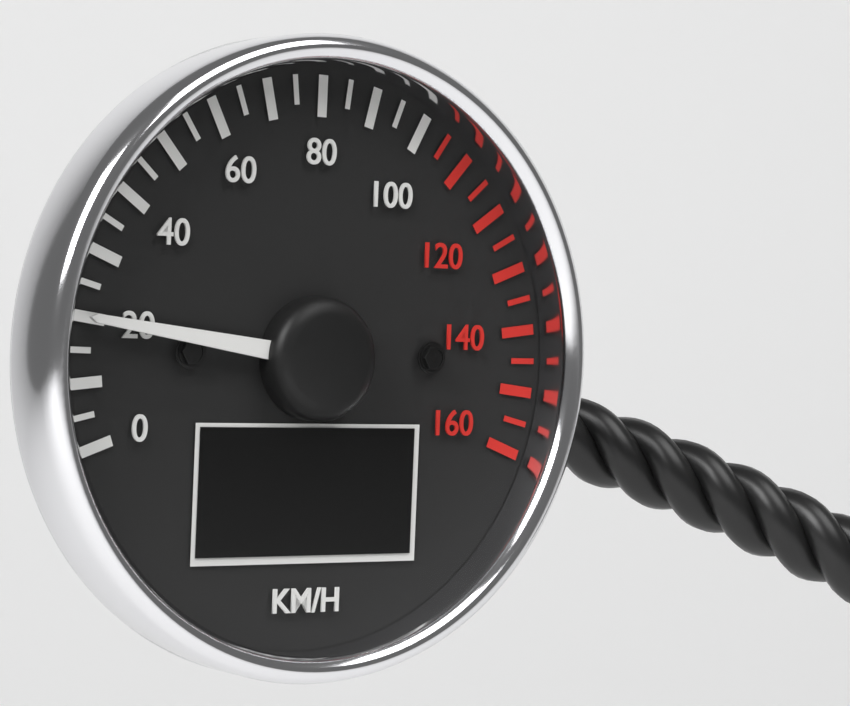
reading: 20 km/h
